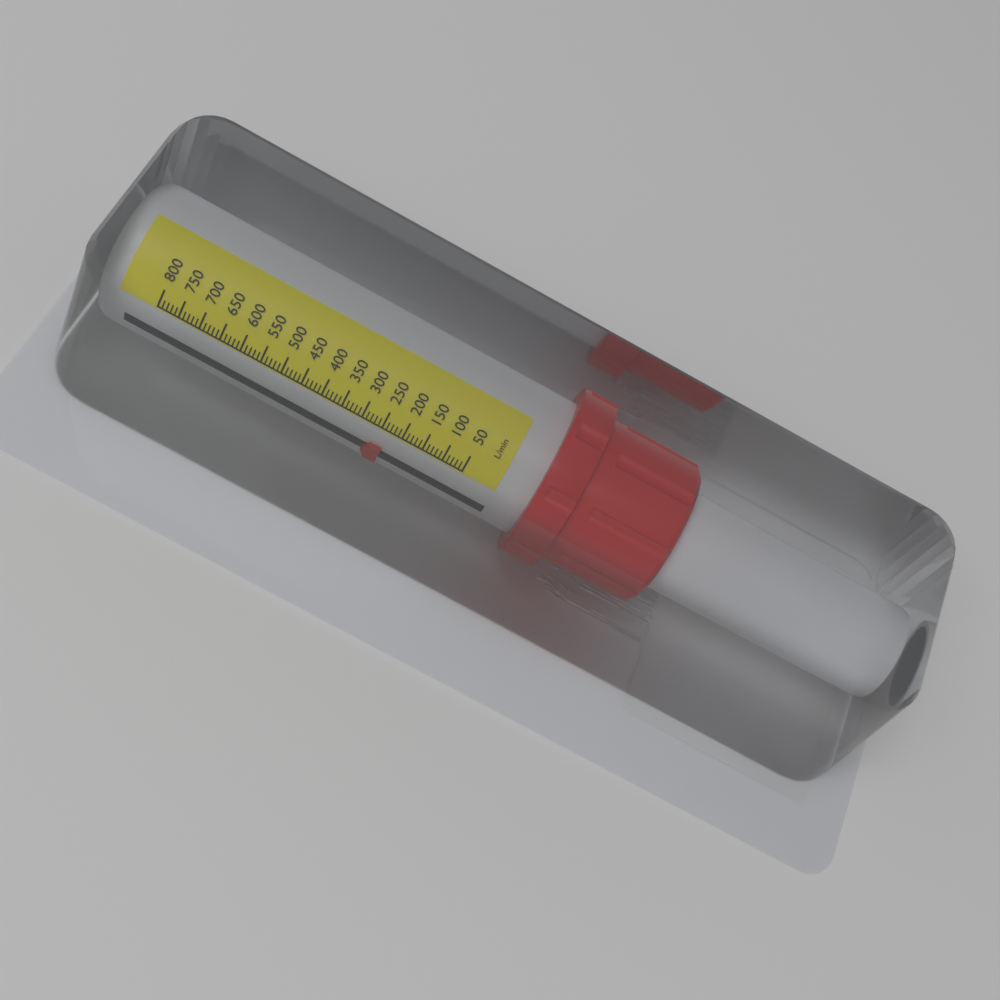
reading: 230 L/min
